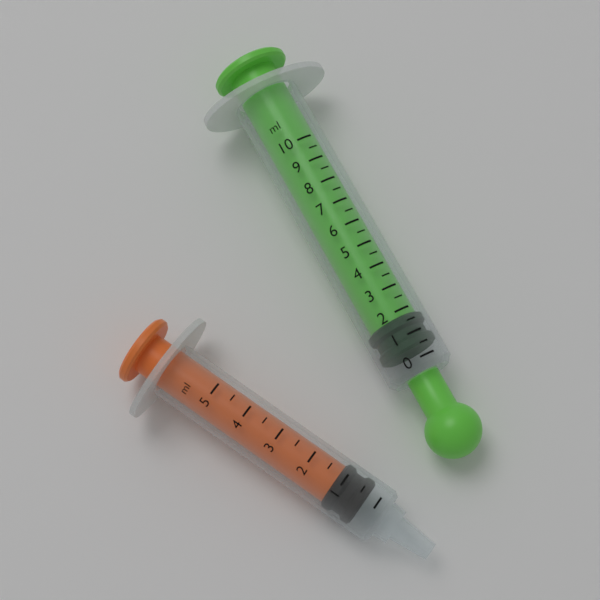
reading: 0.5 ml
